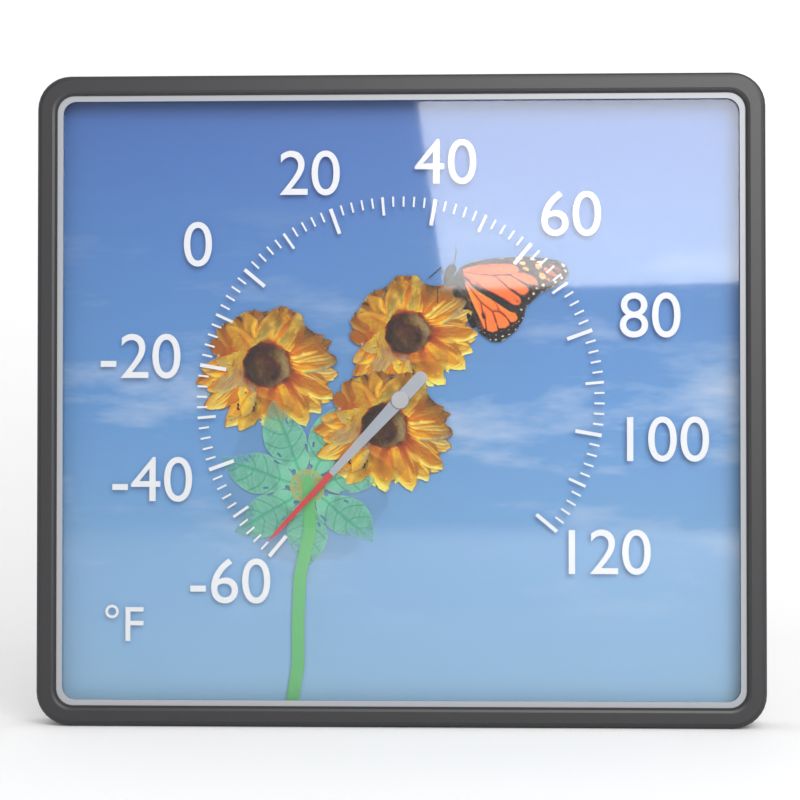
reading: -58 °F
